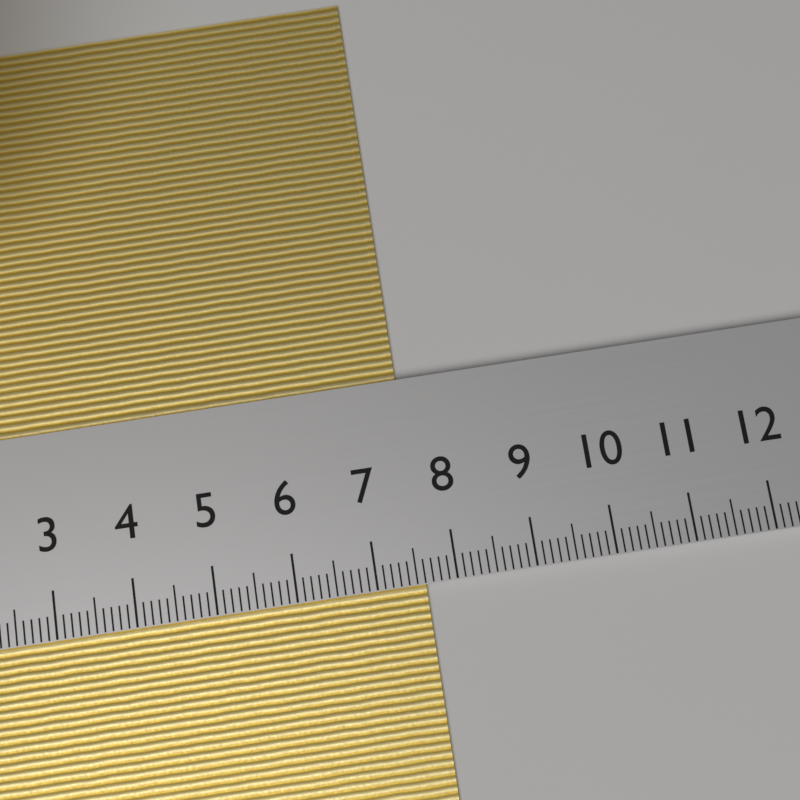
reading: 7.6 cm
